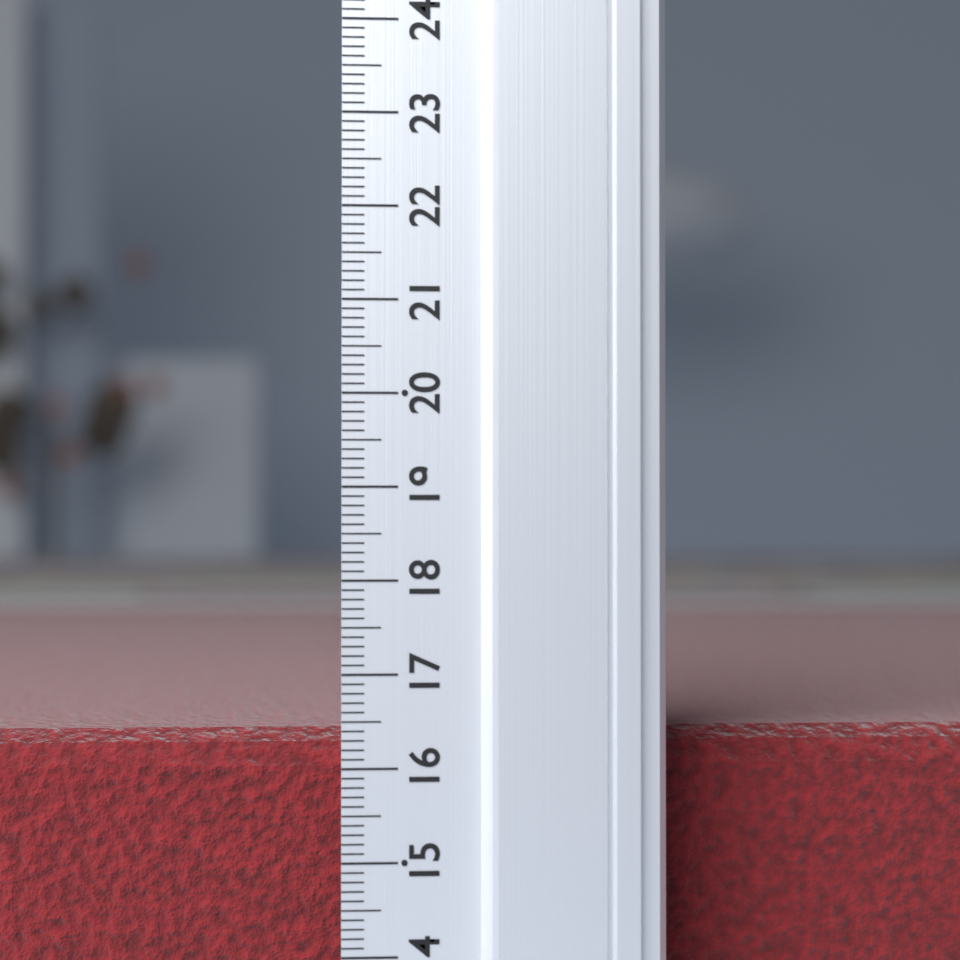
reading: 16.3 (no unit)
